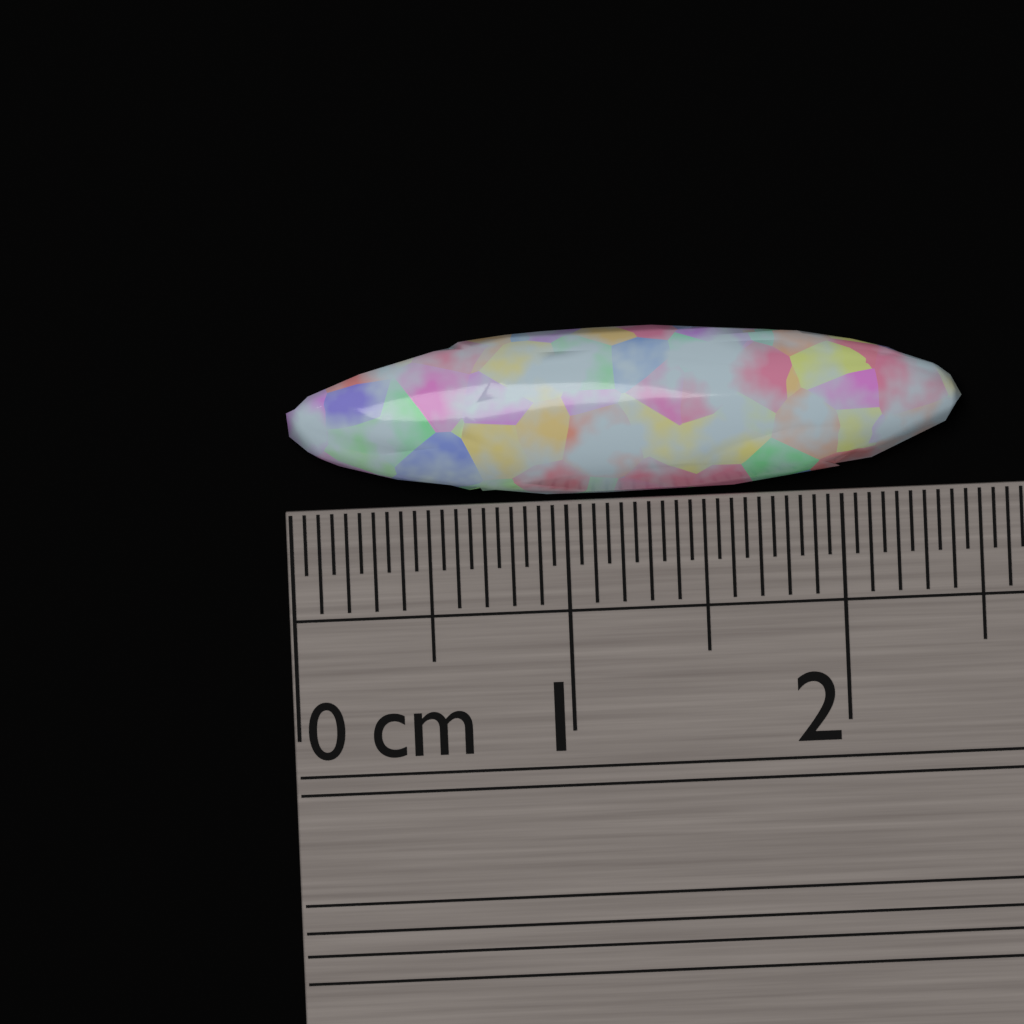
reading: 2.45 cm
